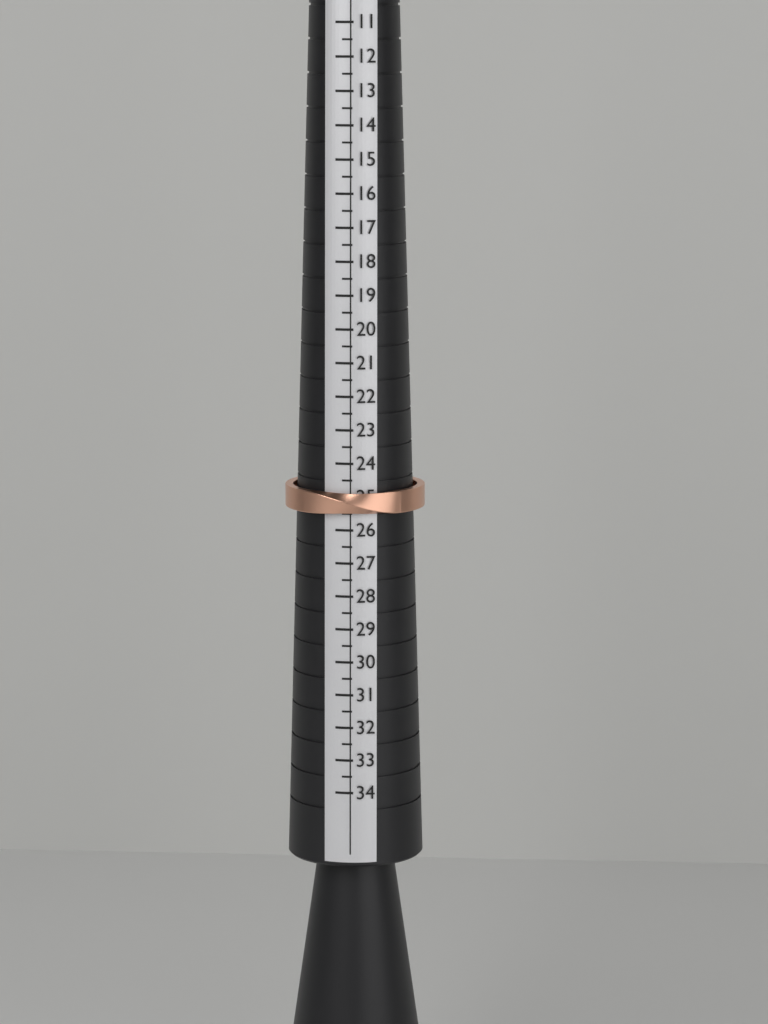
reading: 25.5 (no unit)
